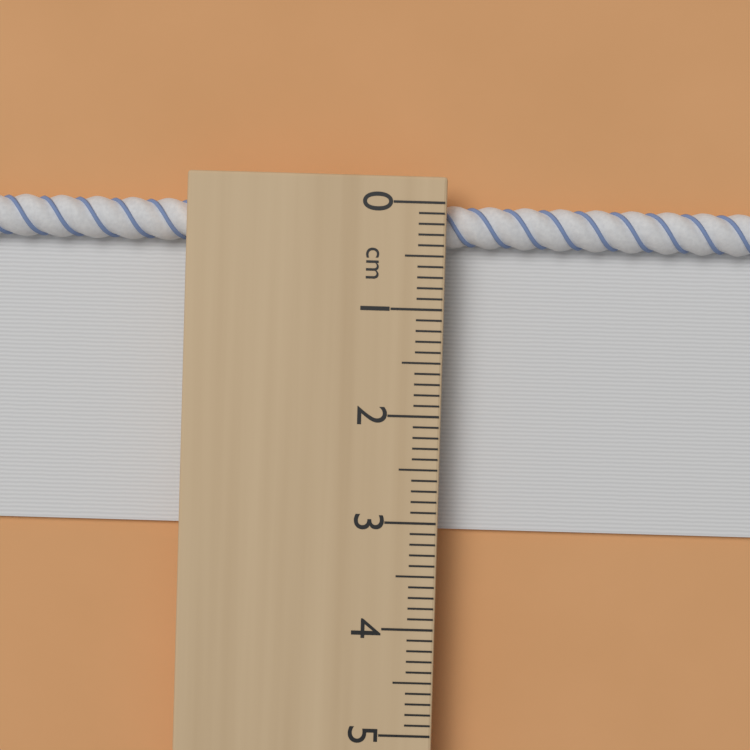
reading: 3.1 cm
